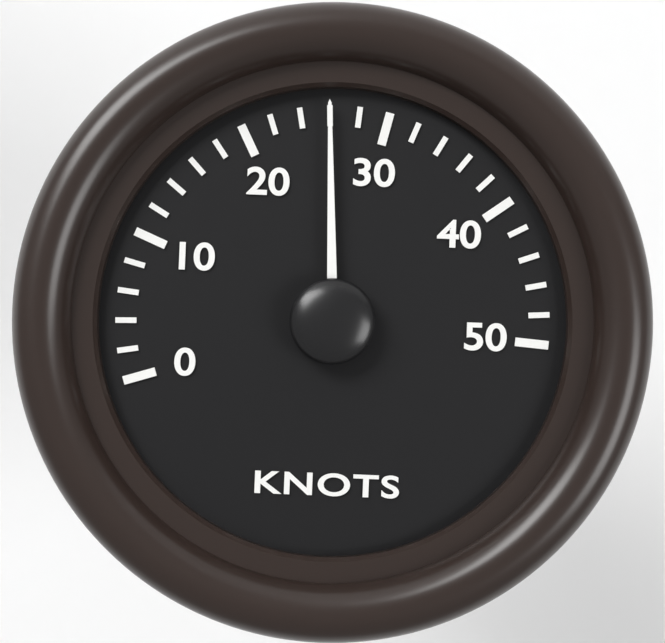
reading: 26 knots
